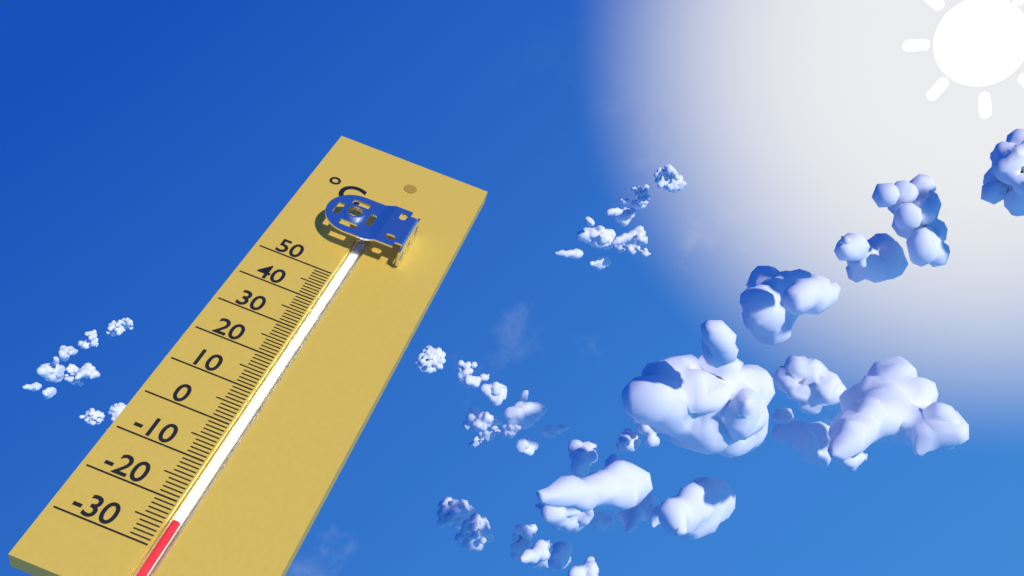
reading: -24 °C
